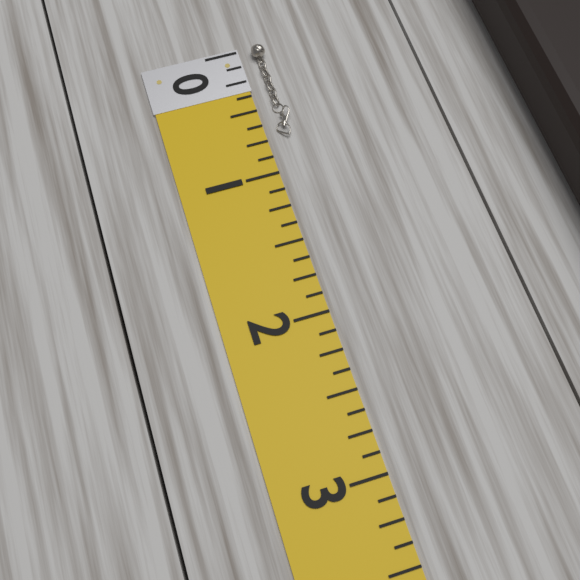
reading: 0.750 (no unit)
